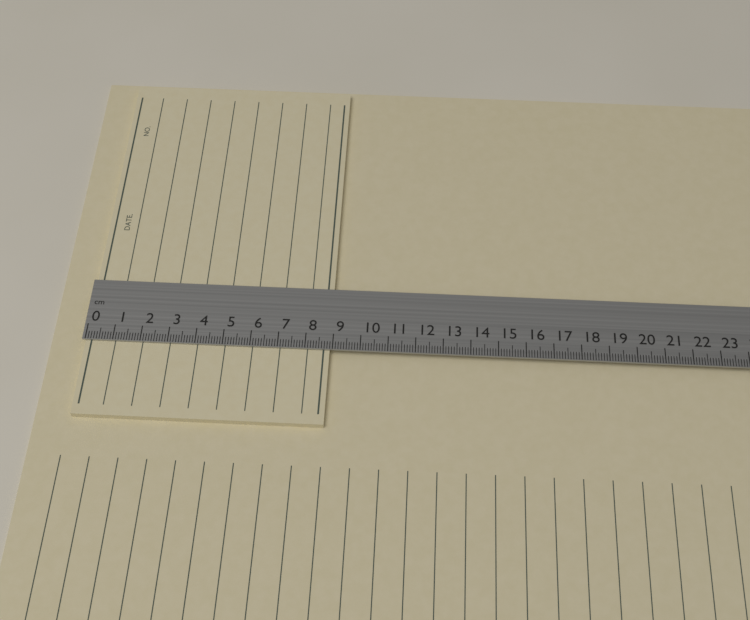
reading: 8.9 cm
